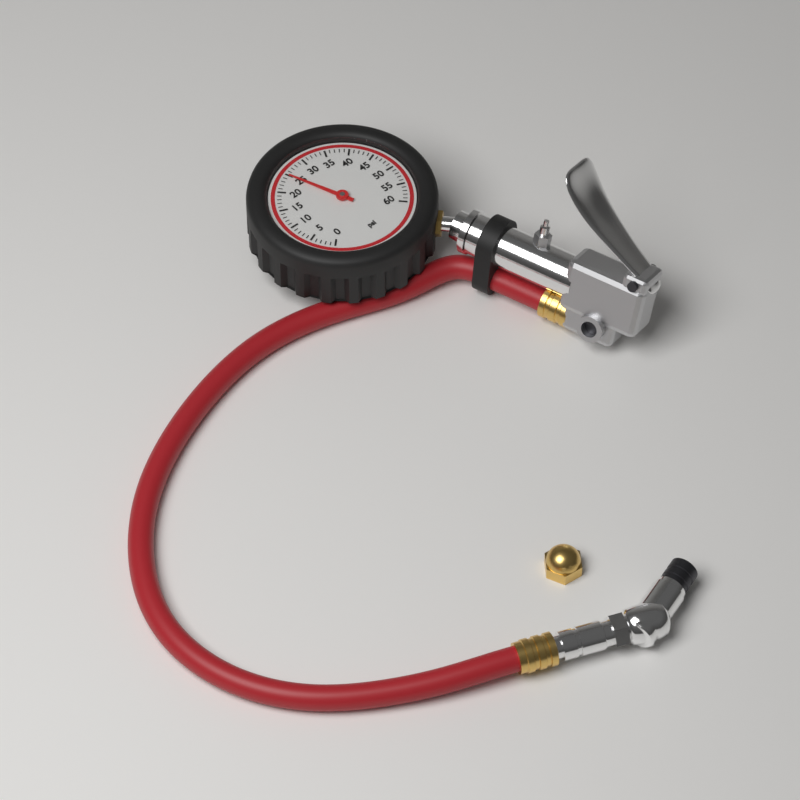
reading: 25 psi
